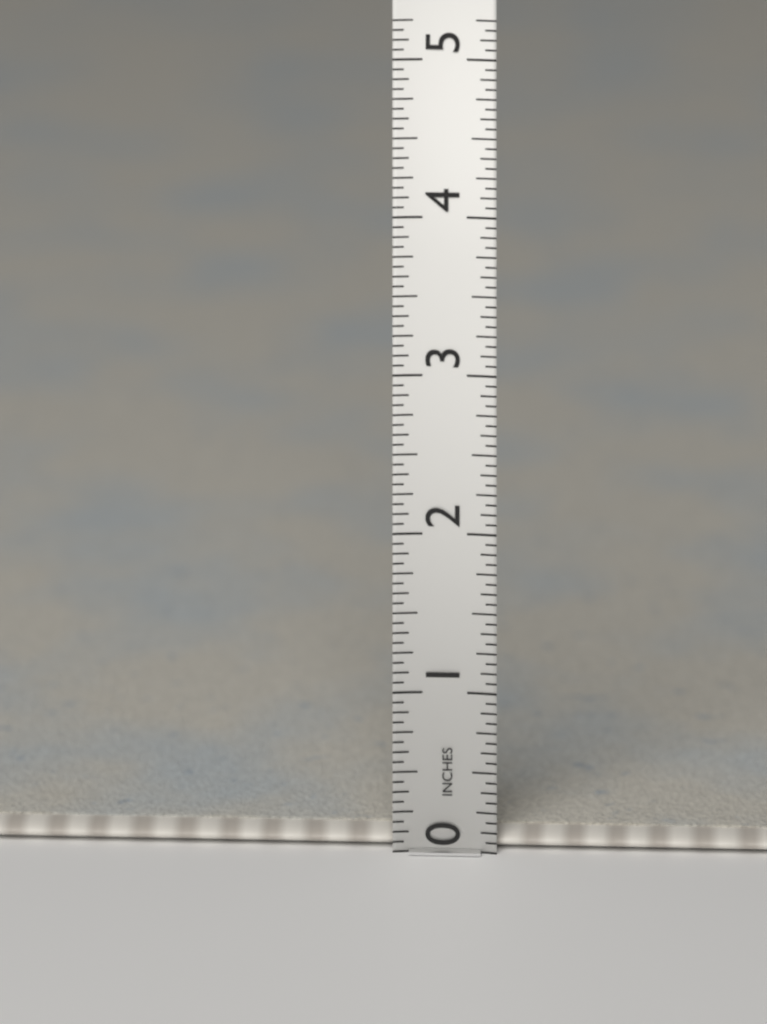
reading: 0.1250 in
